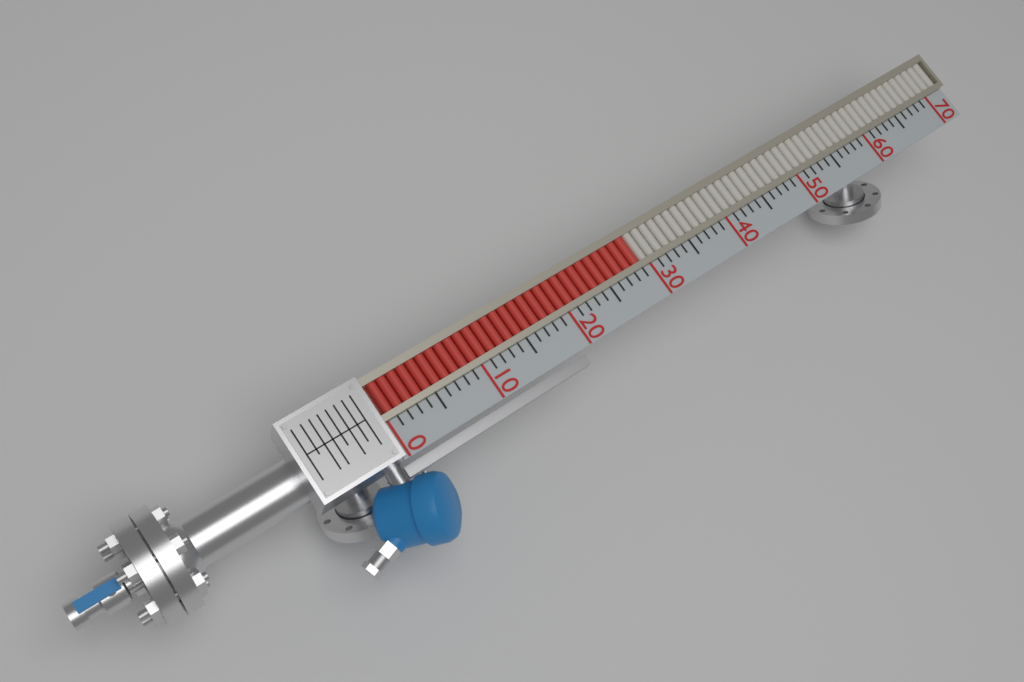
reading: 29 (no unit)
